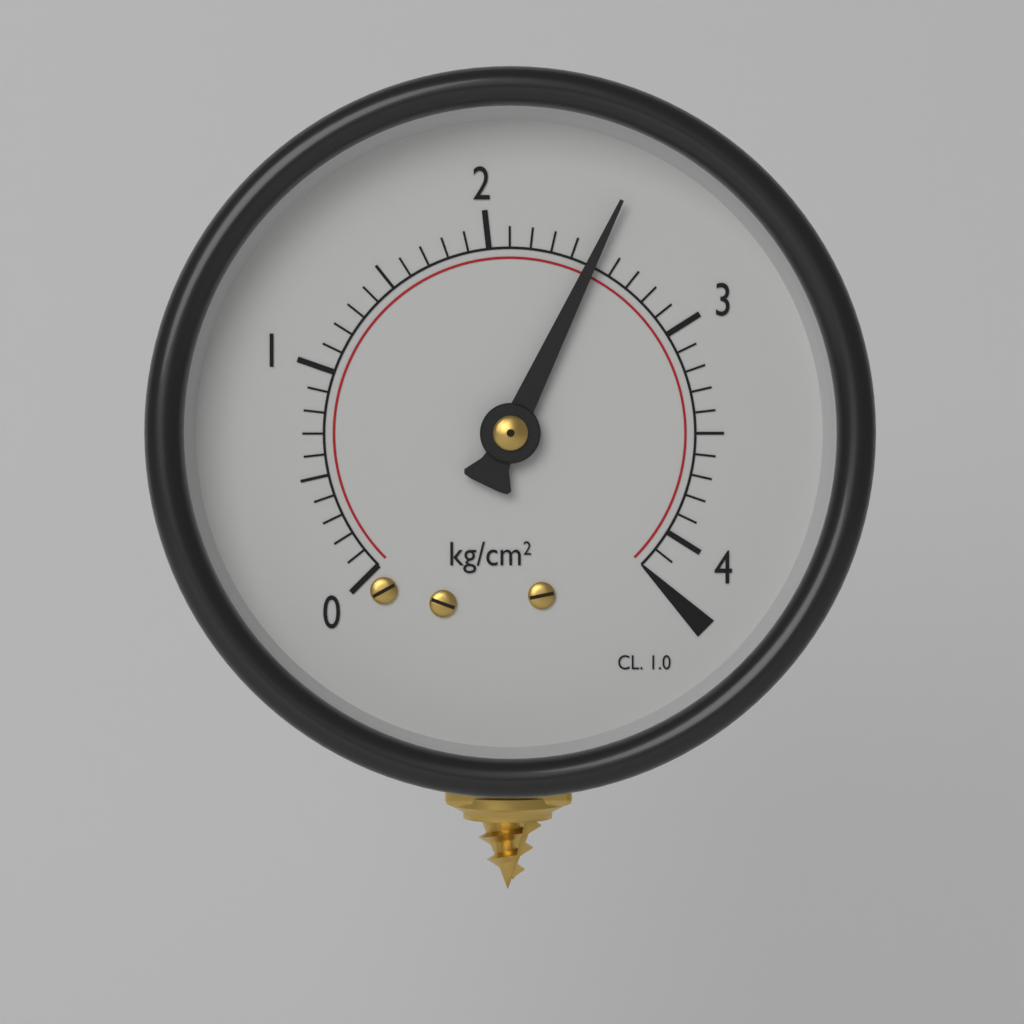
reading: 2.5 kg/cm²
